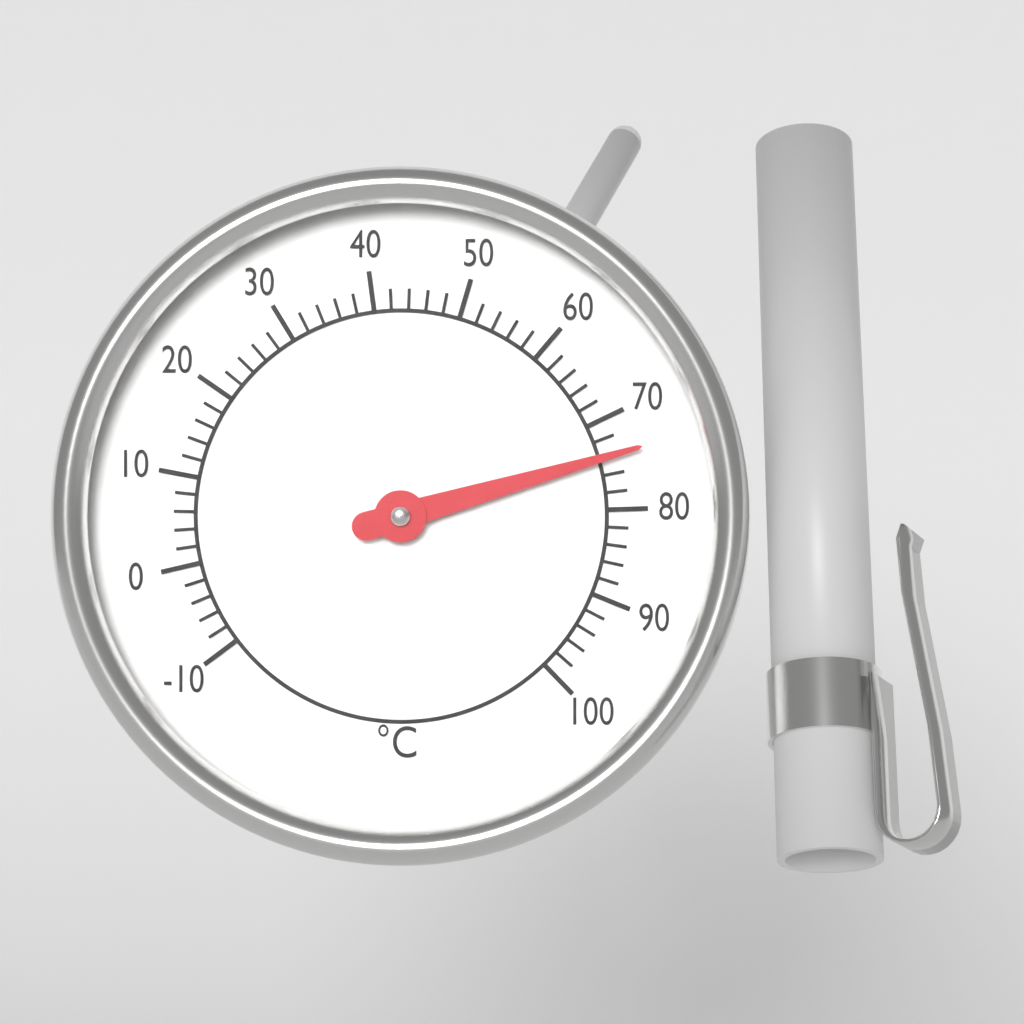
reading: 74 °C
